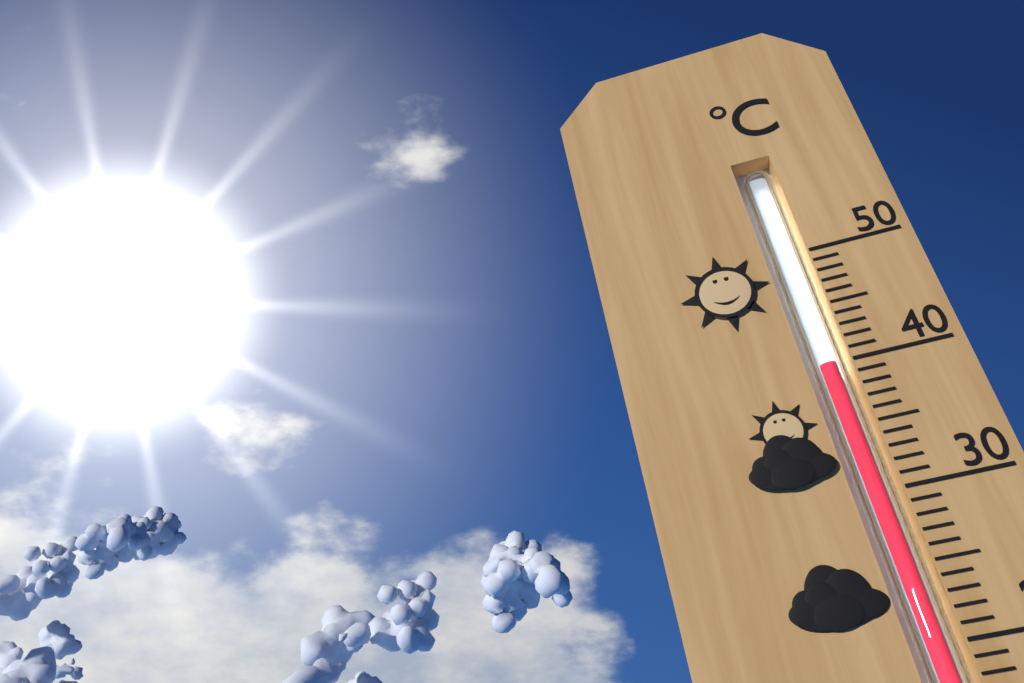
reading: 40 °C
